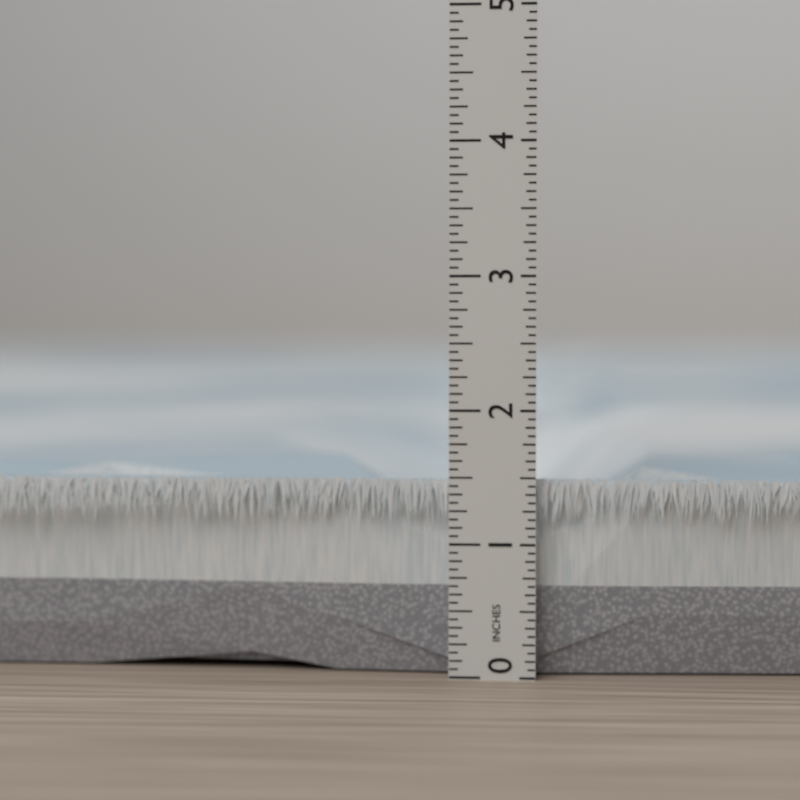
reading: 1.5000 in
